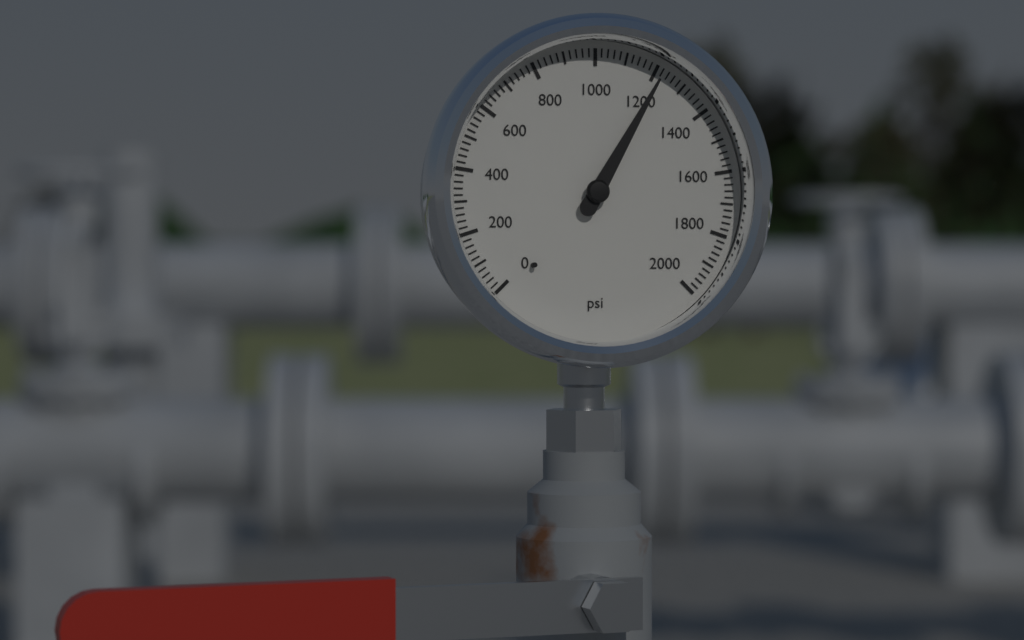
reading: 1220 psi
